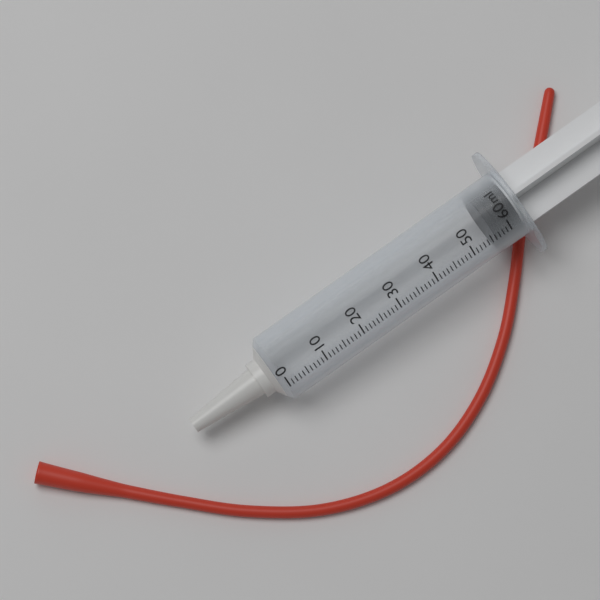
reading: 56 ml
